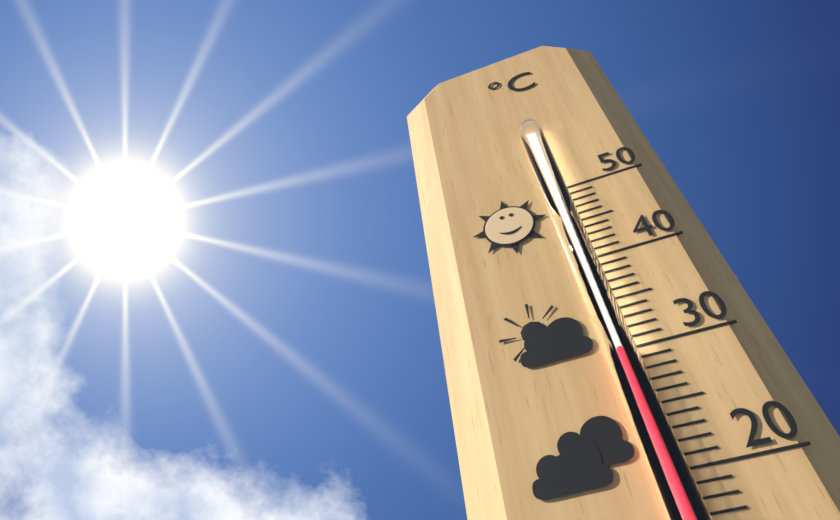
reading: 30 °C
